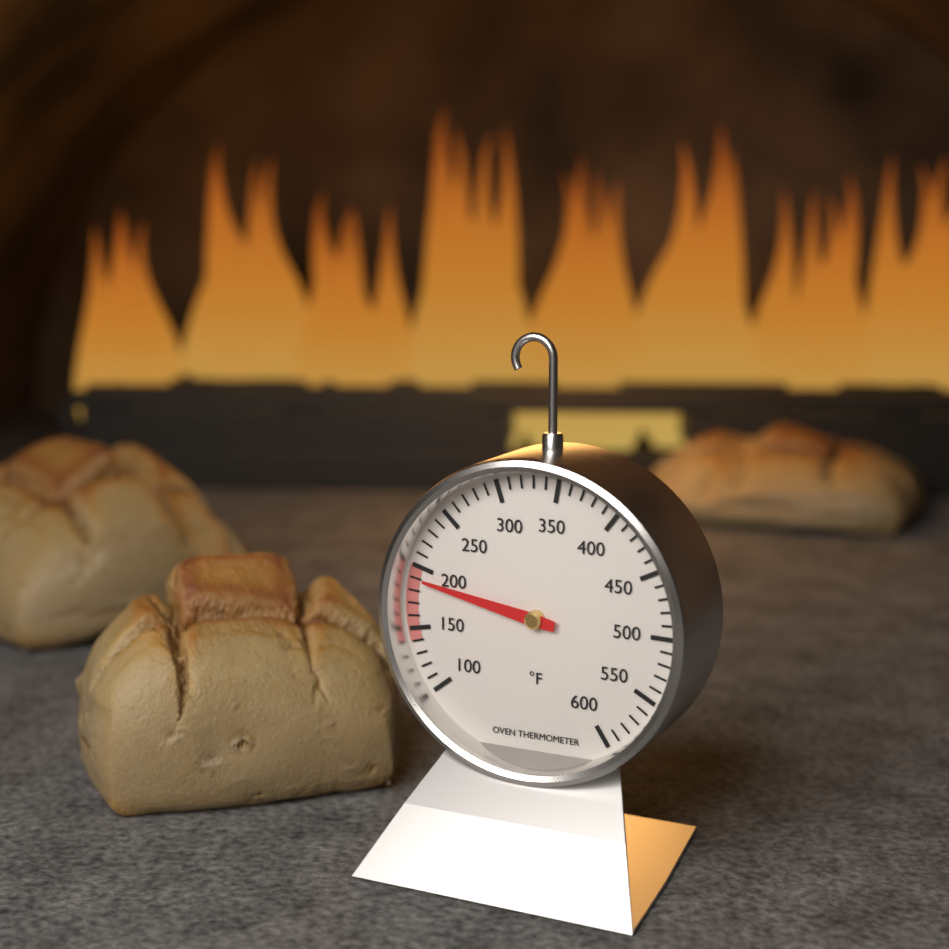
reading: 190 °F
